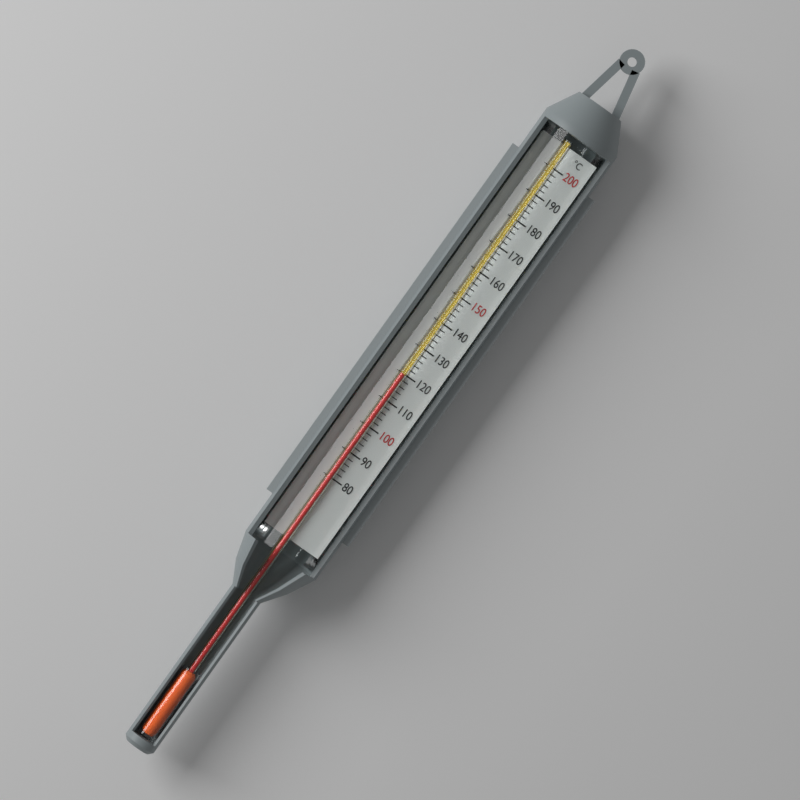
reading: 120 °C
